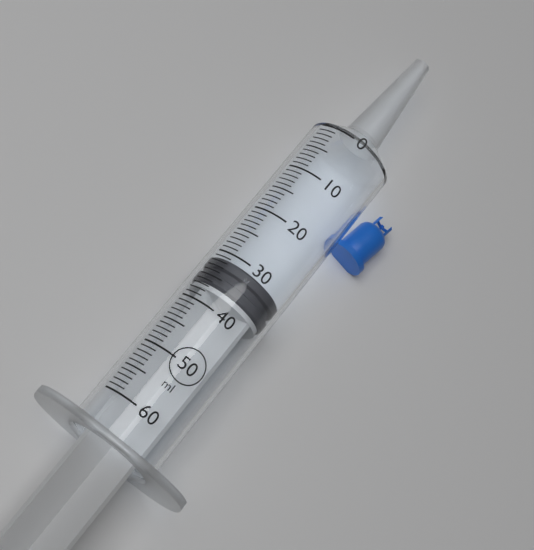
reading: 31 ml
